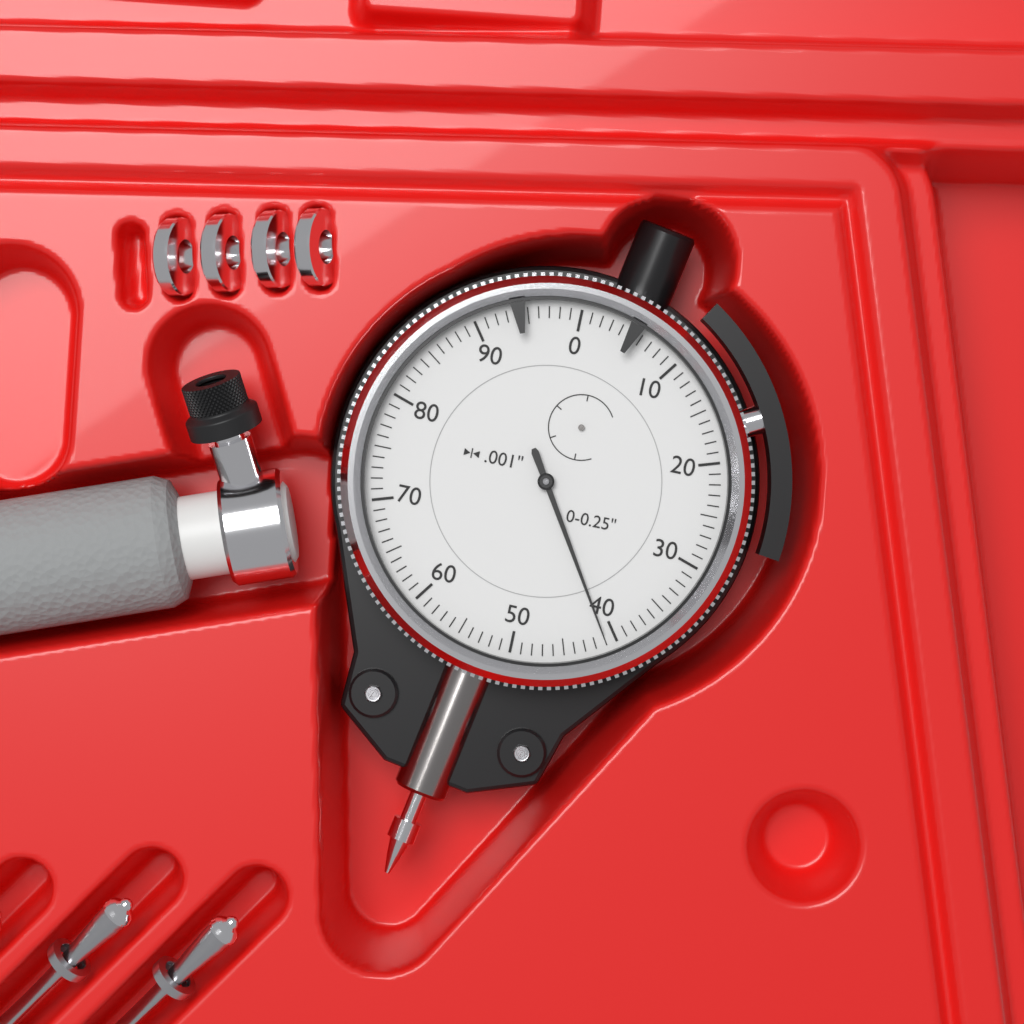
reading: 0.041 in
